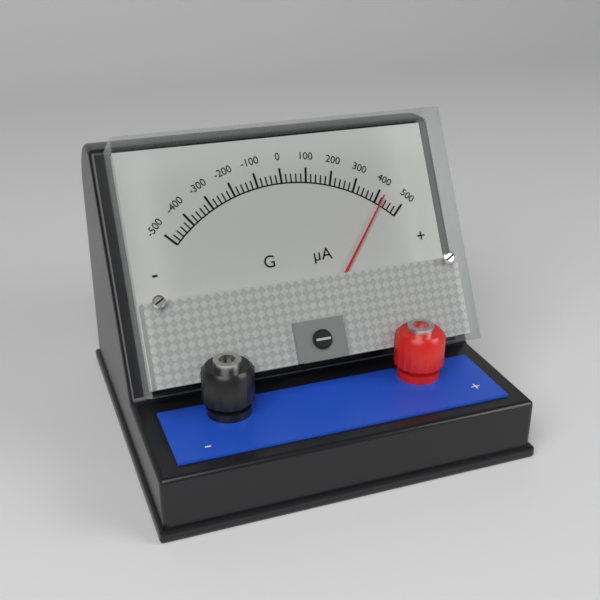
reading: 420 µA
